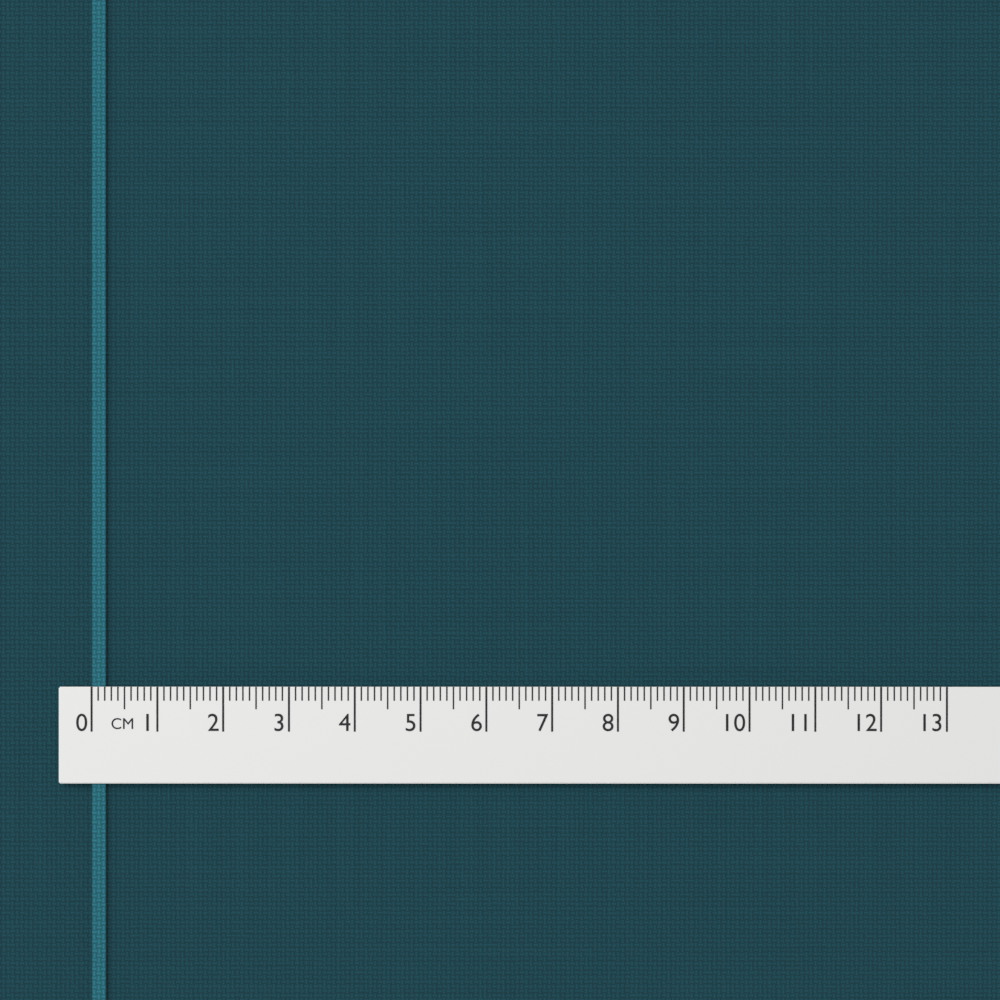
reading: 0.2 cm
